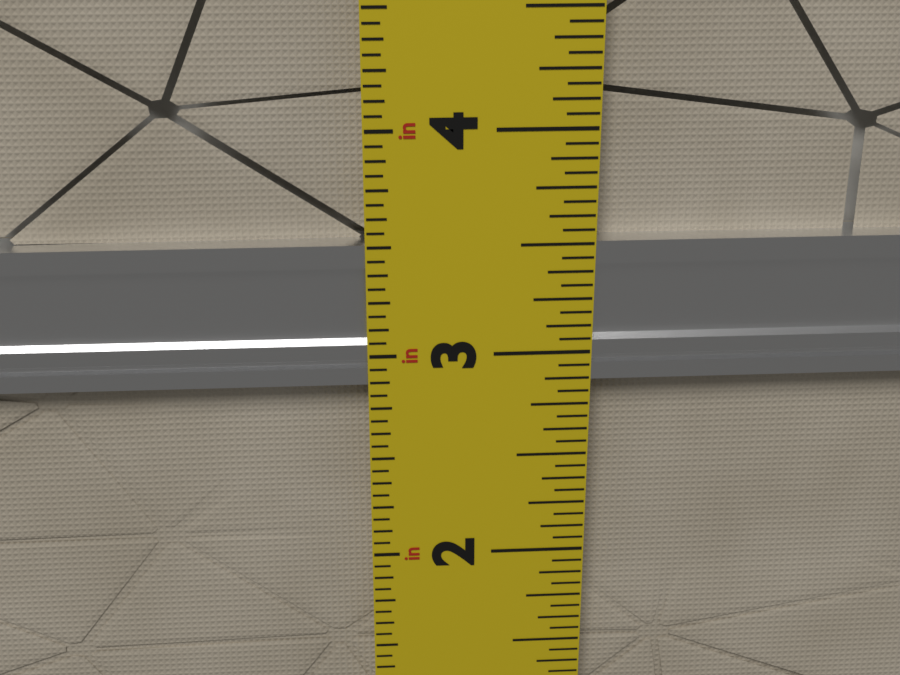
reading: 3.5000 in
